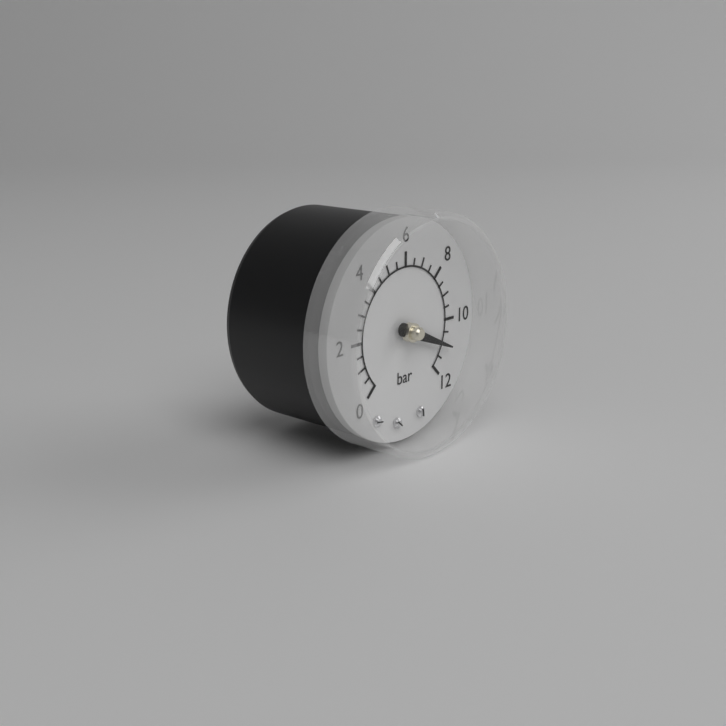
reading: 11.0 bar
